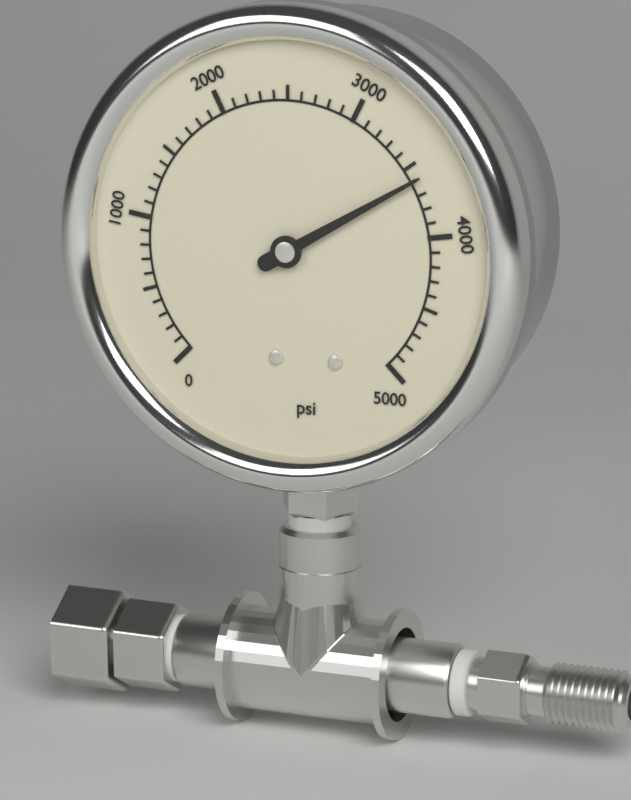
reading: 3600 psi
